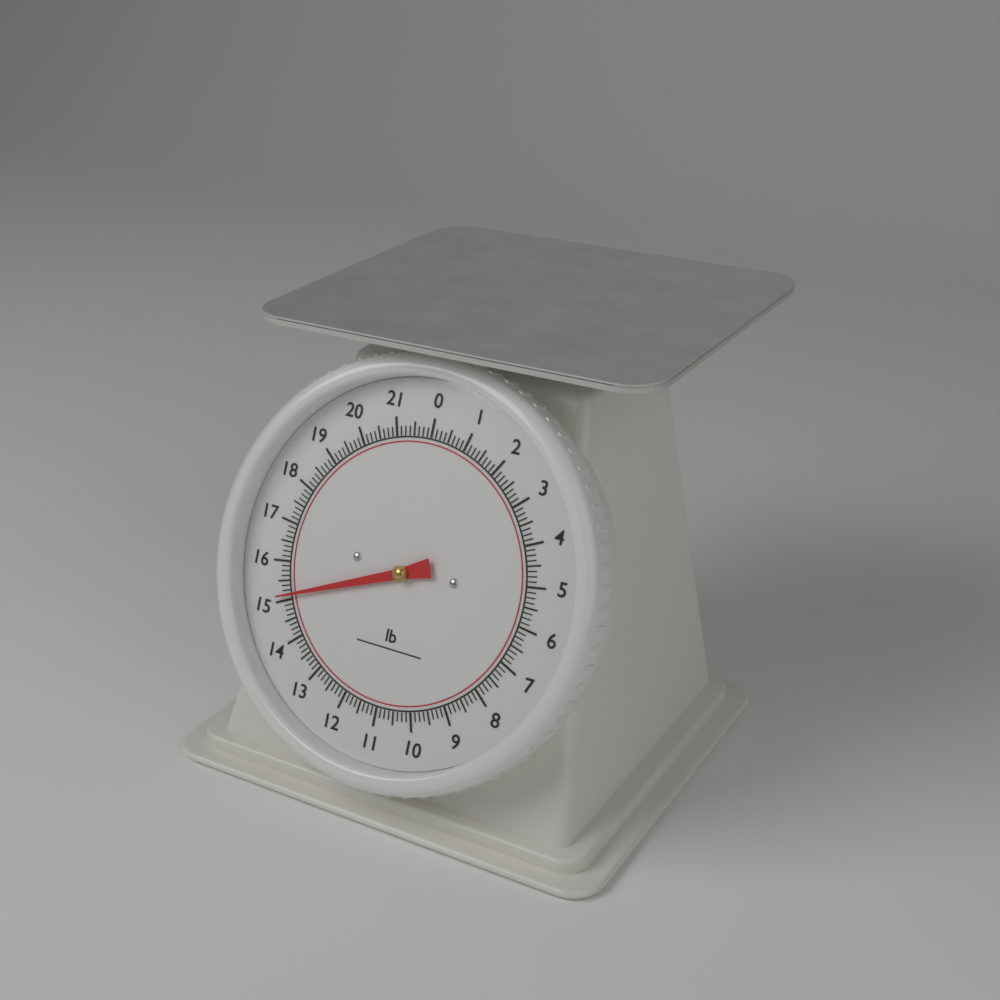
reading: 15.125 lb
